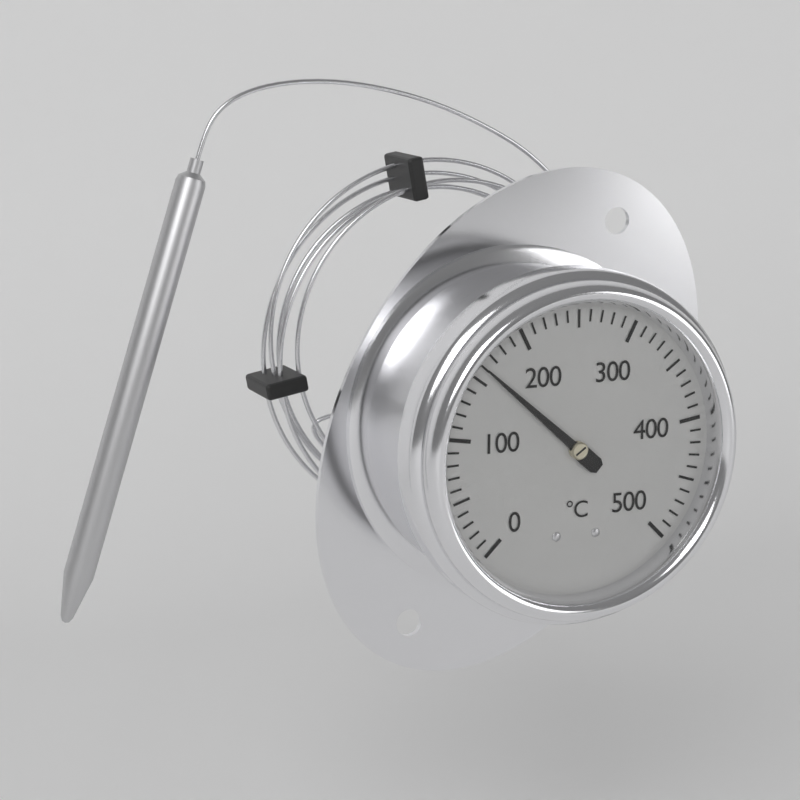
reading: 160 °C
